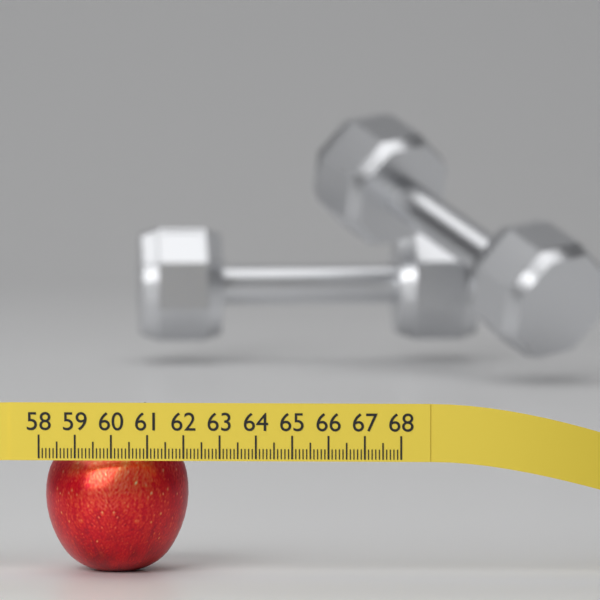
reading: 62.0 (no unit)
